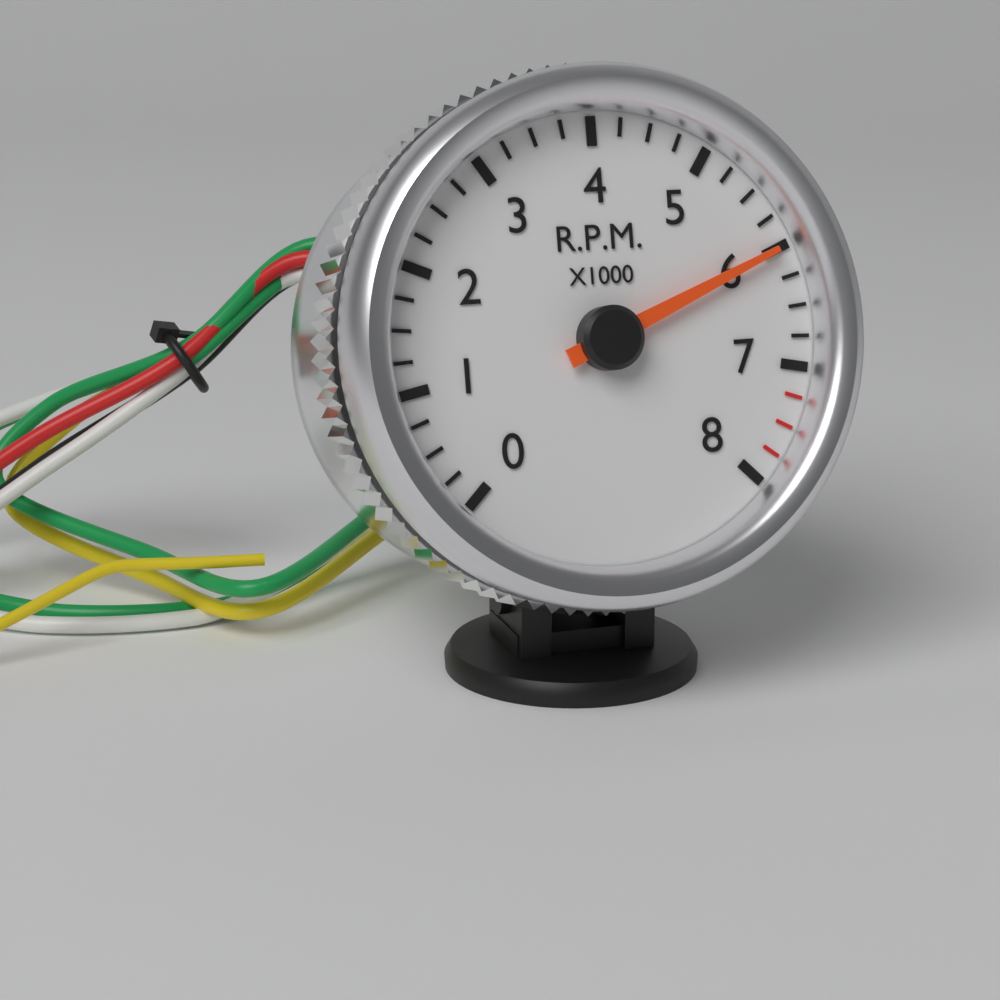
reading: 6000 RPM
